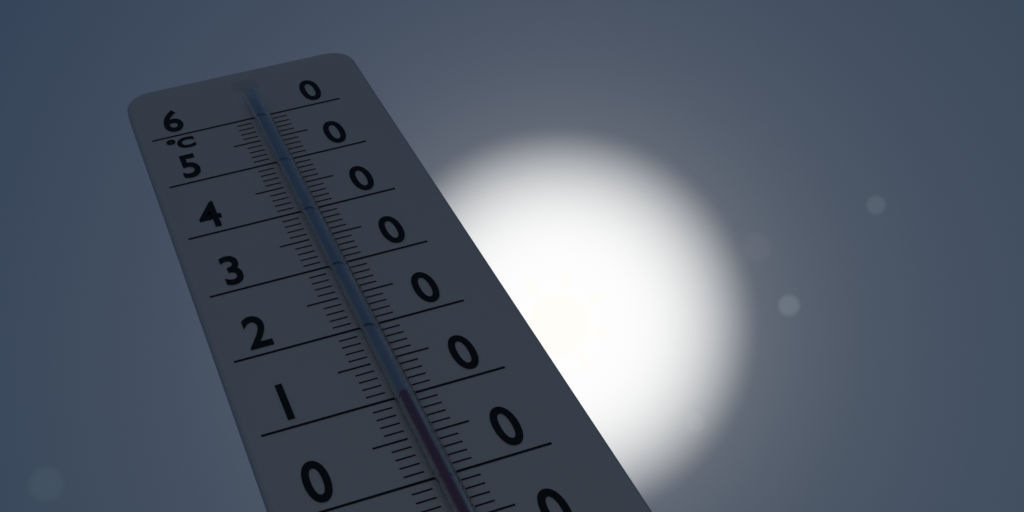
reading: 9 °C
